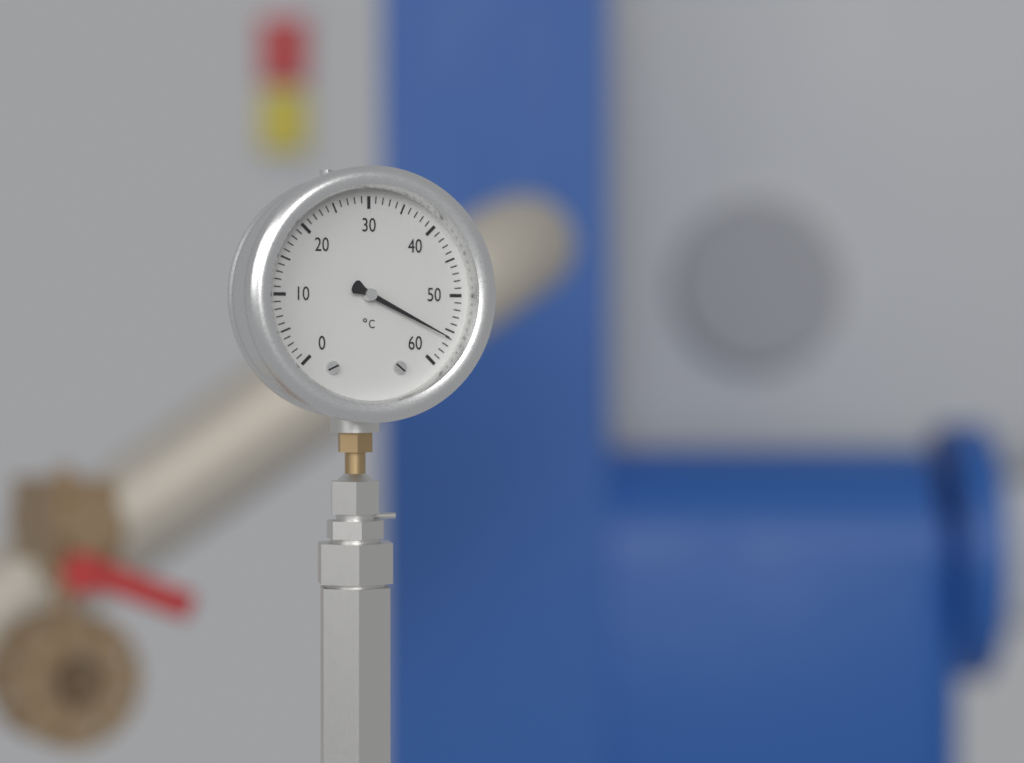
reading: 56 °C
